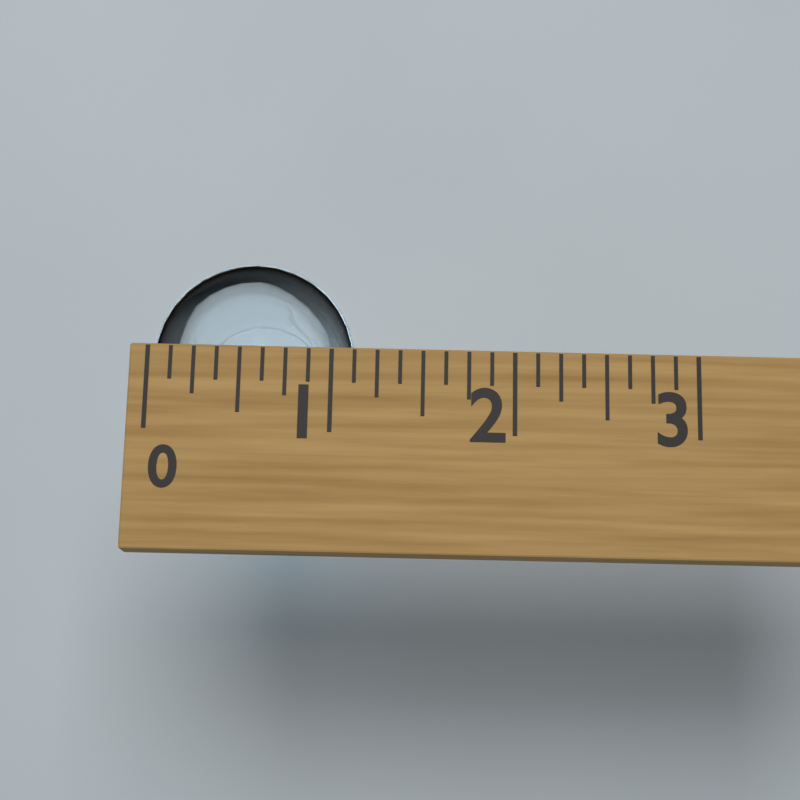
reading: 1.125 (no unit)
